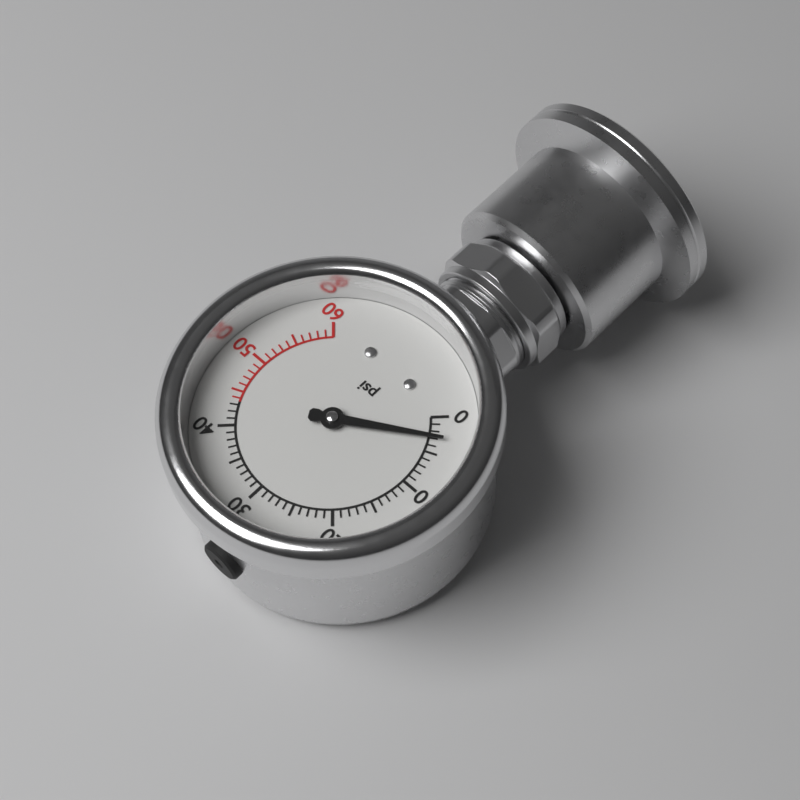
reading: 3 psi
